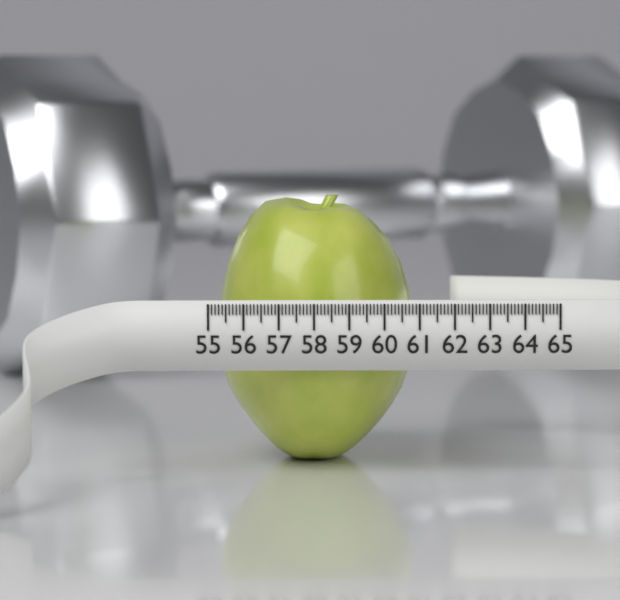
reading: 60.8 (no unit)
